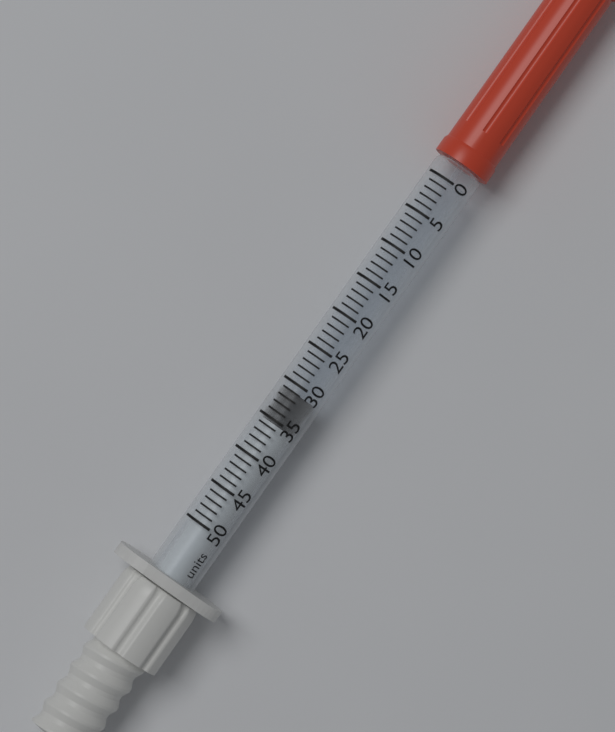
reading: 31 units
